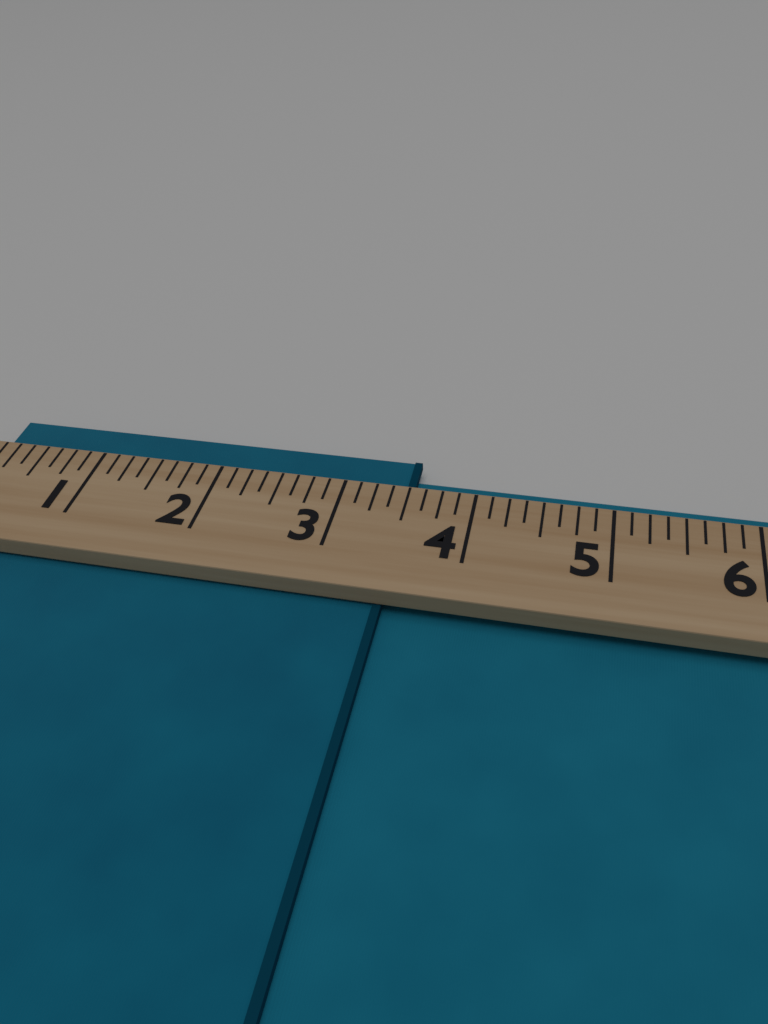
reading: 3.500 (no unit)
